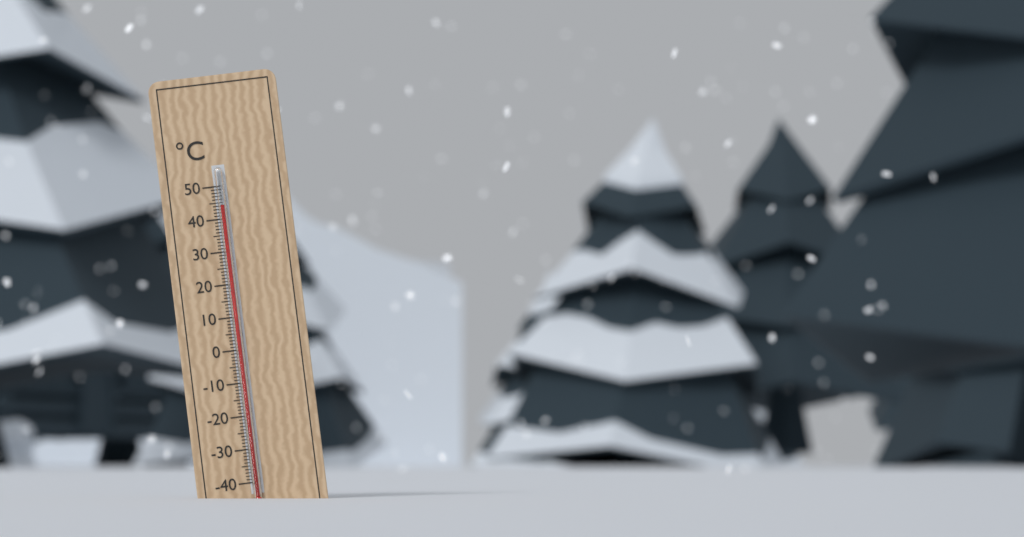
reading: 44 °C
